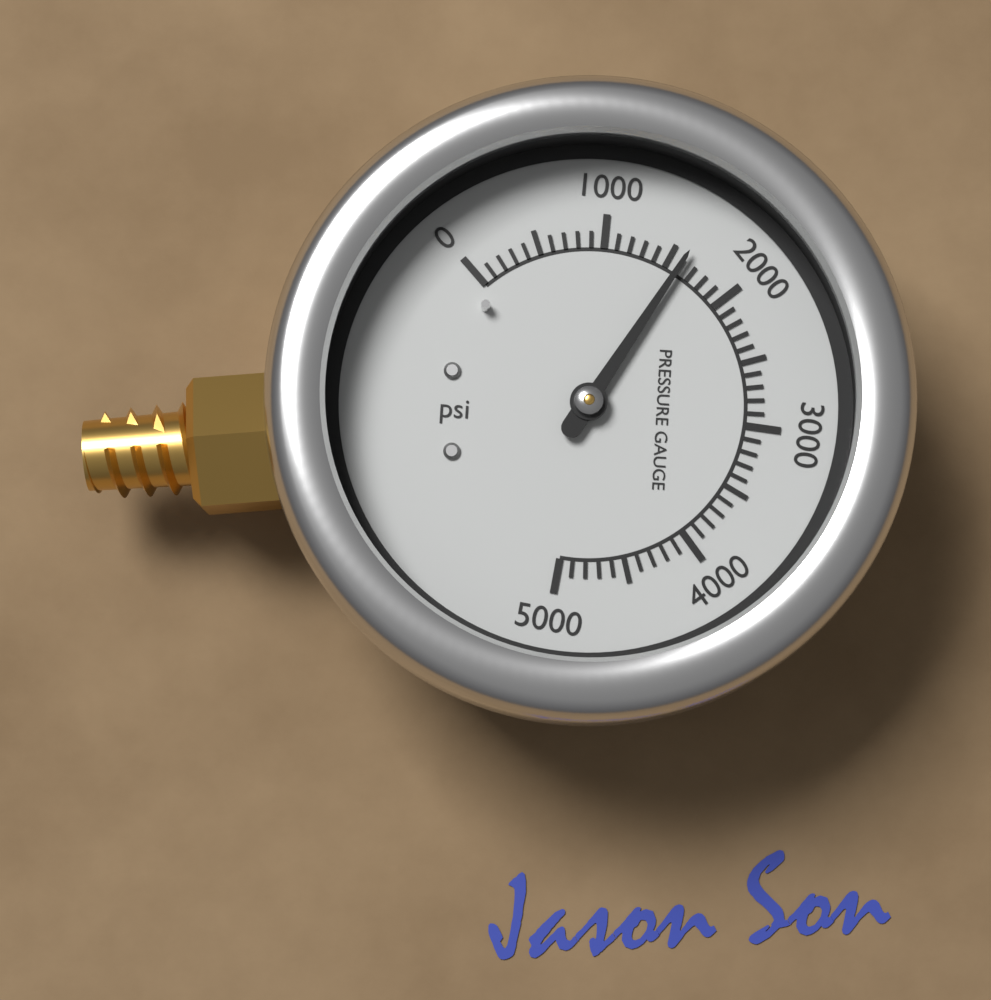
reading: 1600 psi
